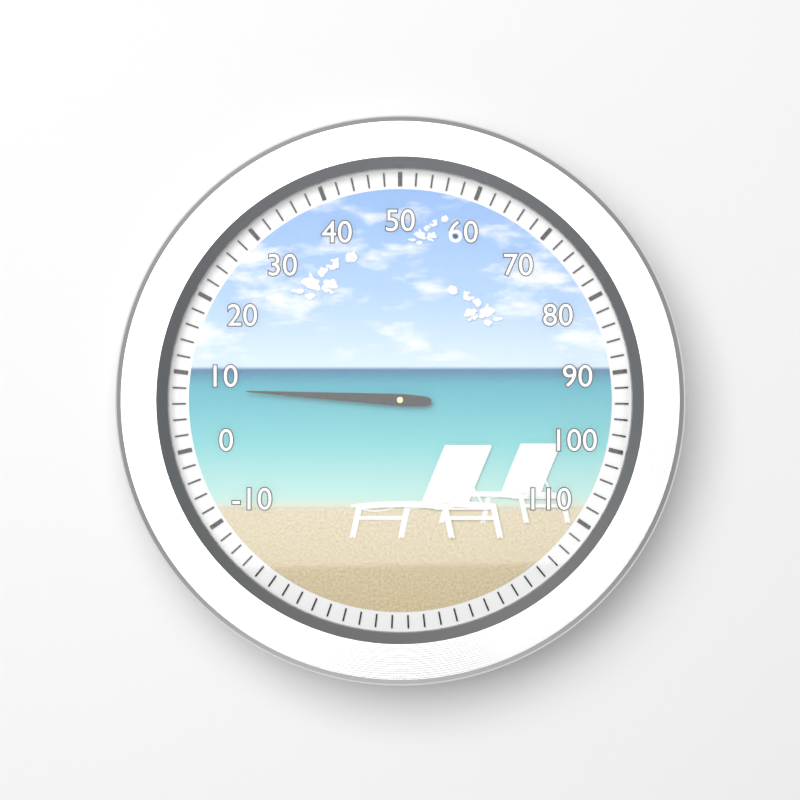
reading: 8 (no unit)
